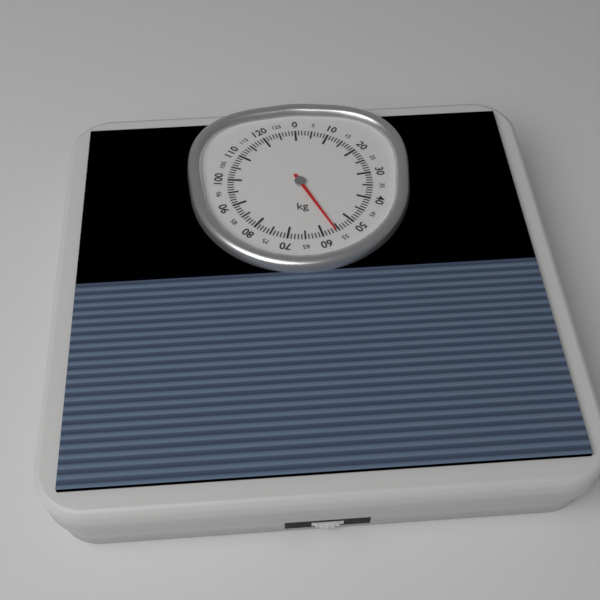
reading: 56 kg
